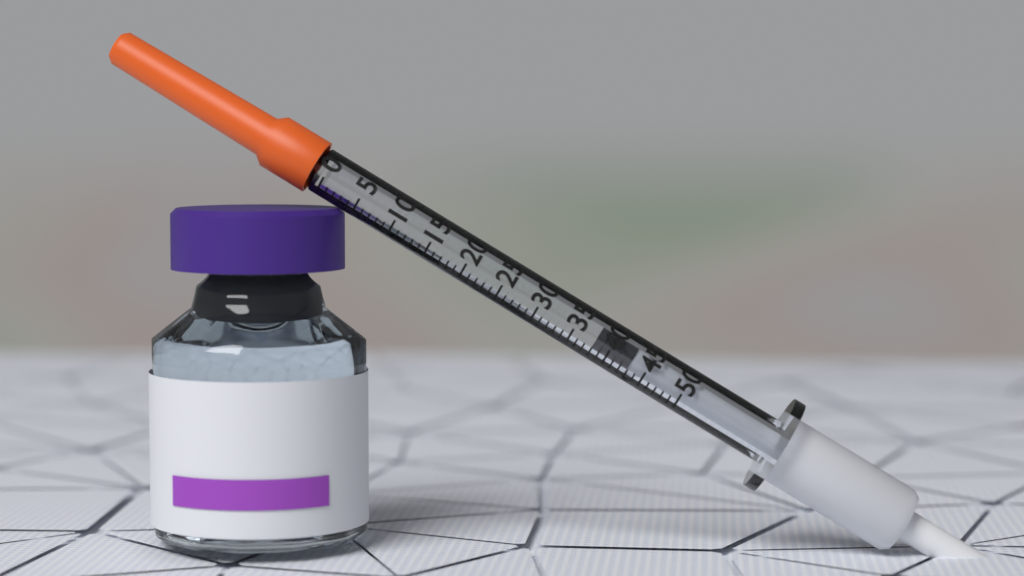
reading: 38 (no unit)
